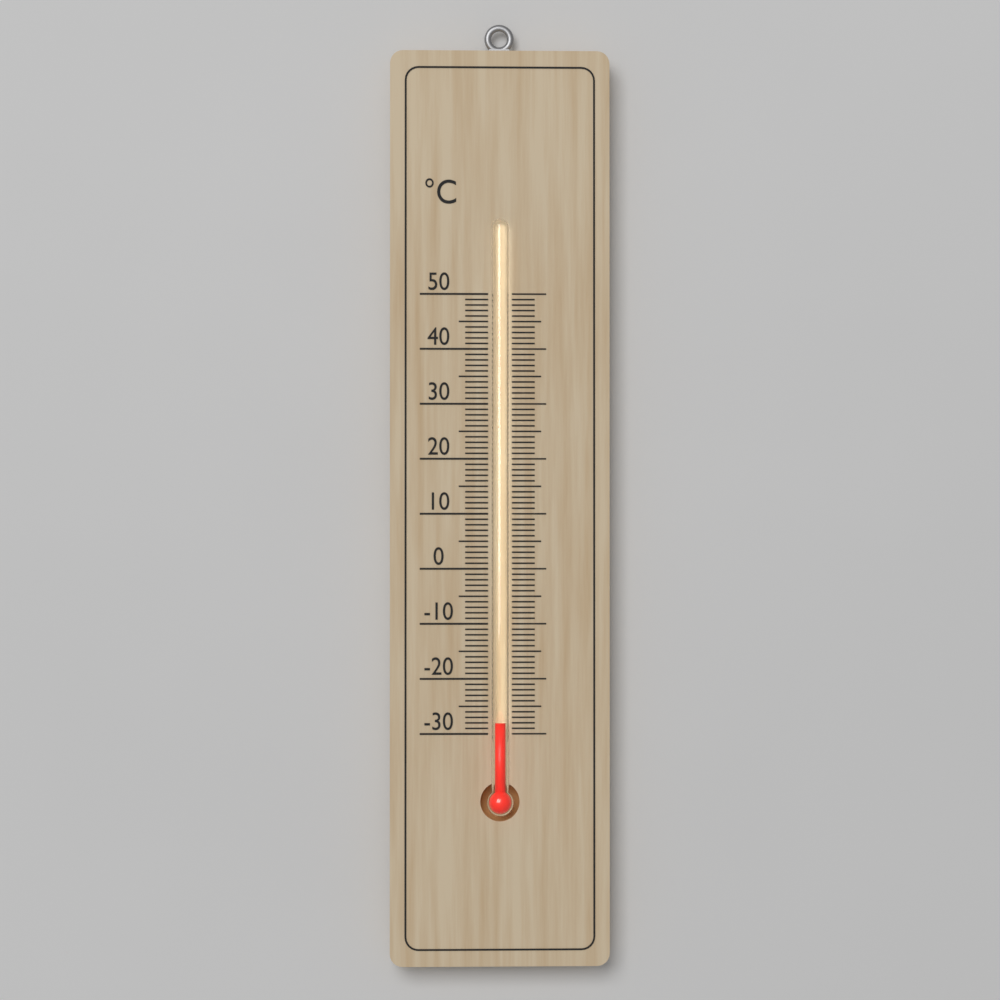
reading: -28 °C
